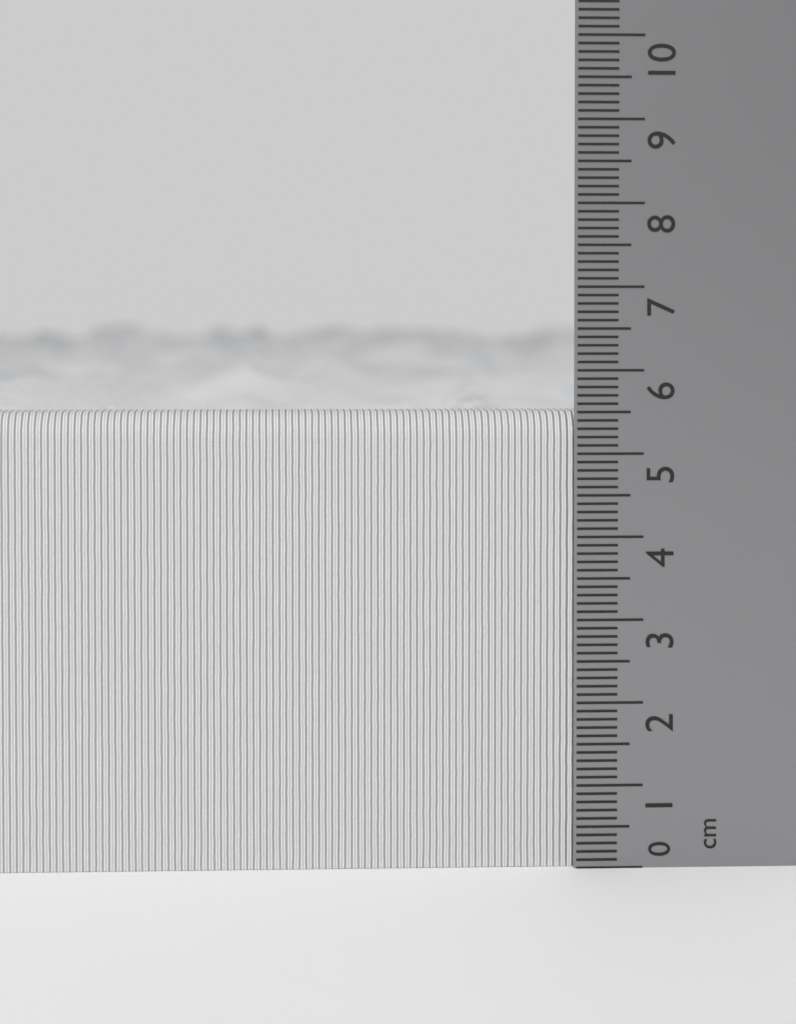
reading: 5.5 cm
